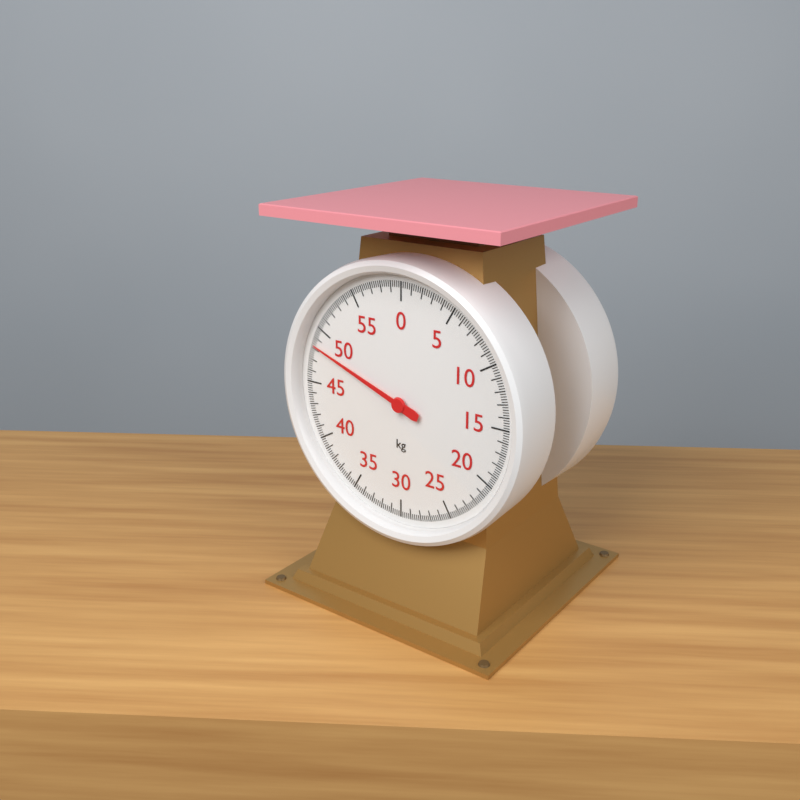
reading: 48.4 kg
